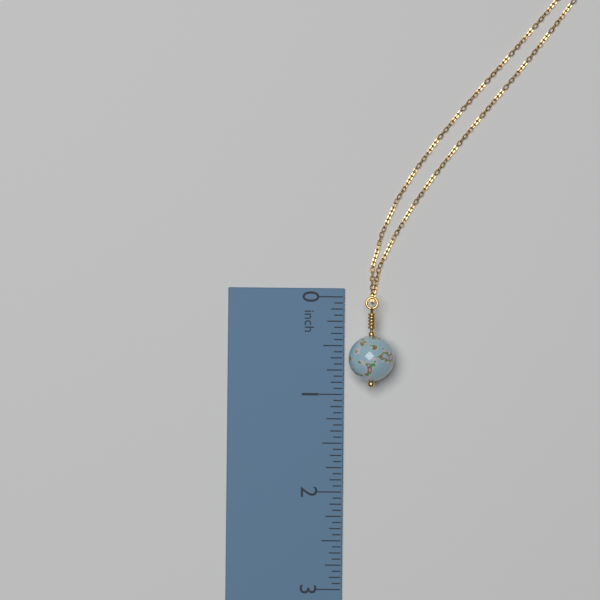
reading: 0.9375 inch
